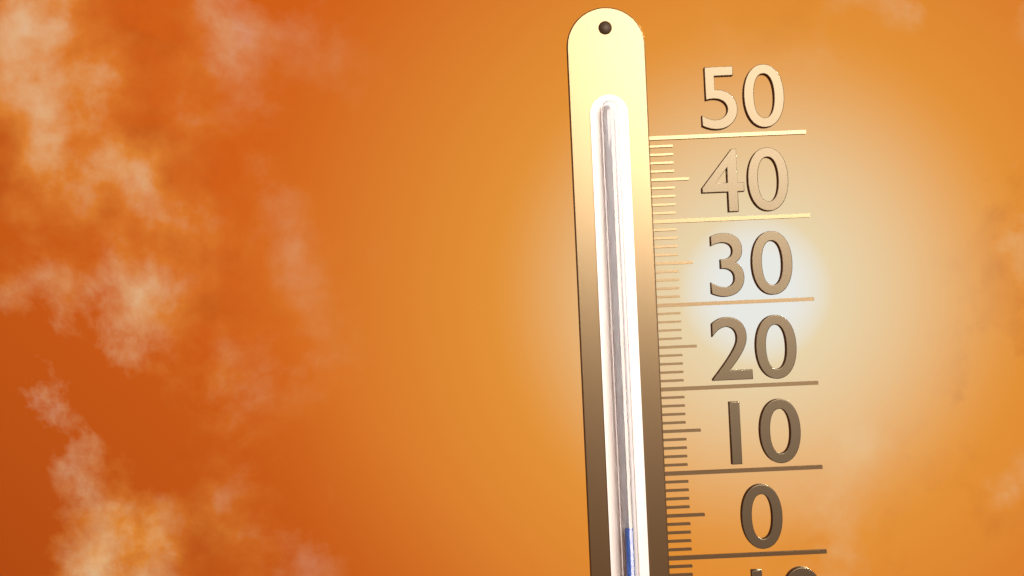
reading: 4 (no unit)
